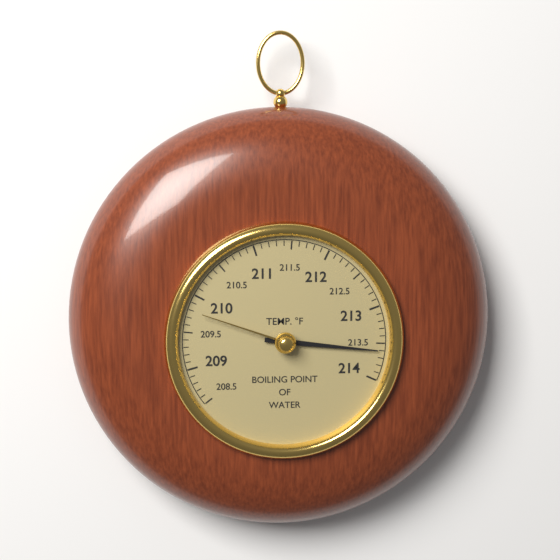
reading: 213.6 °F
